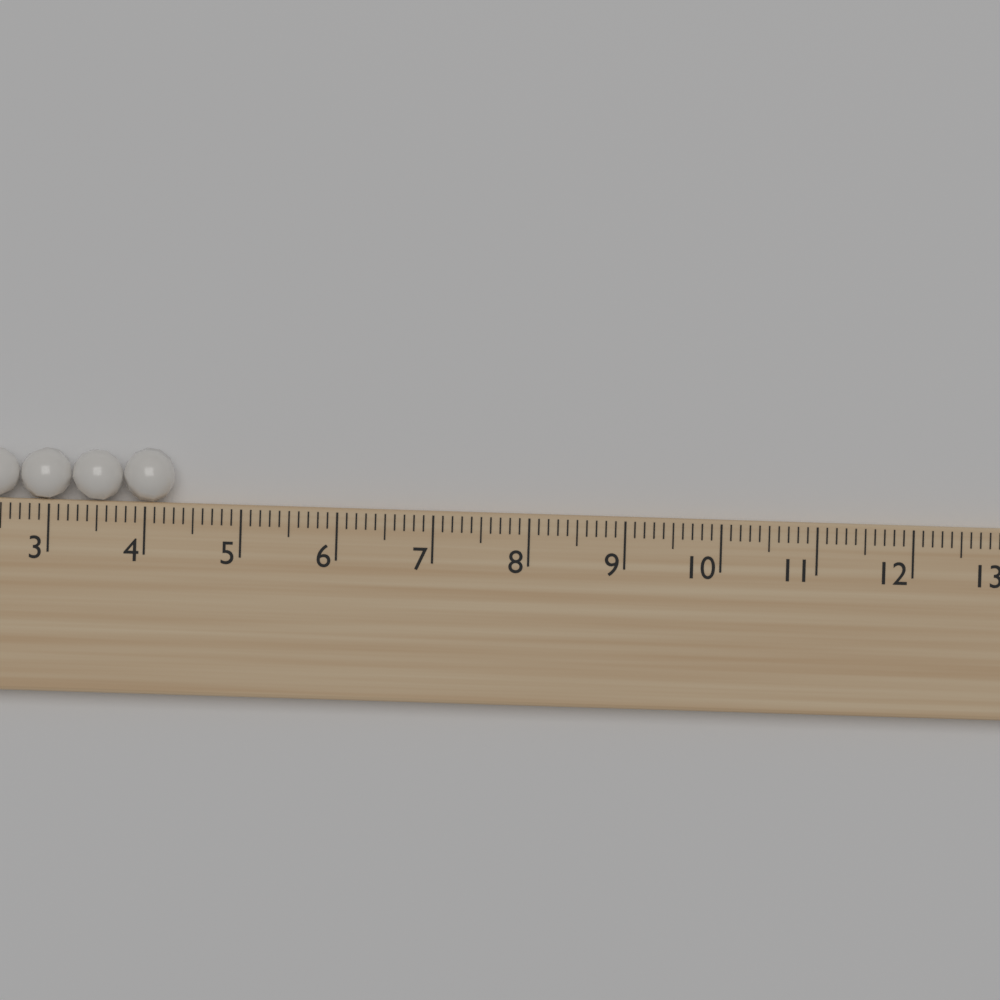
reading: 4.3 (no unit)
